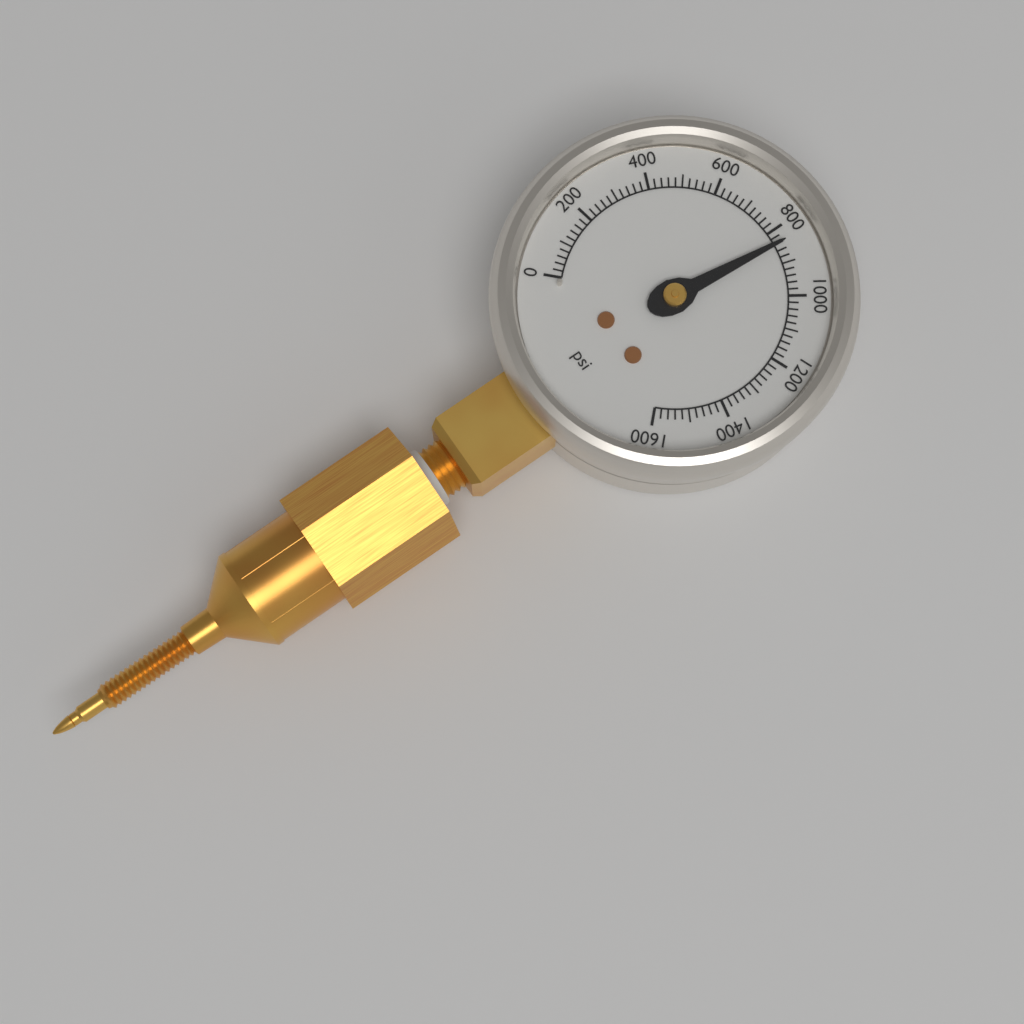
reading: 840 psi
